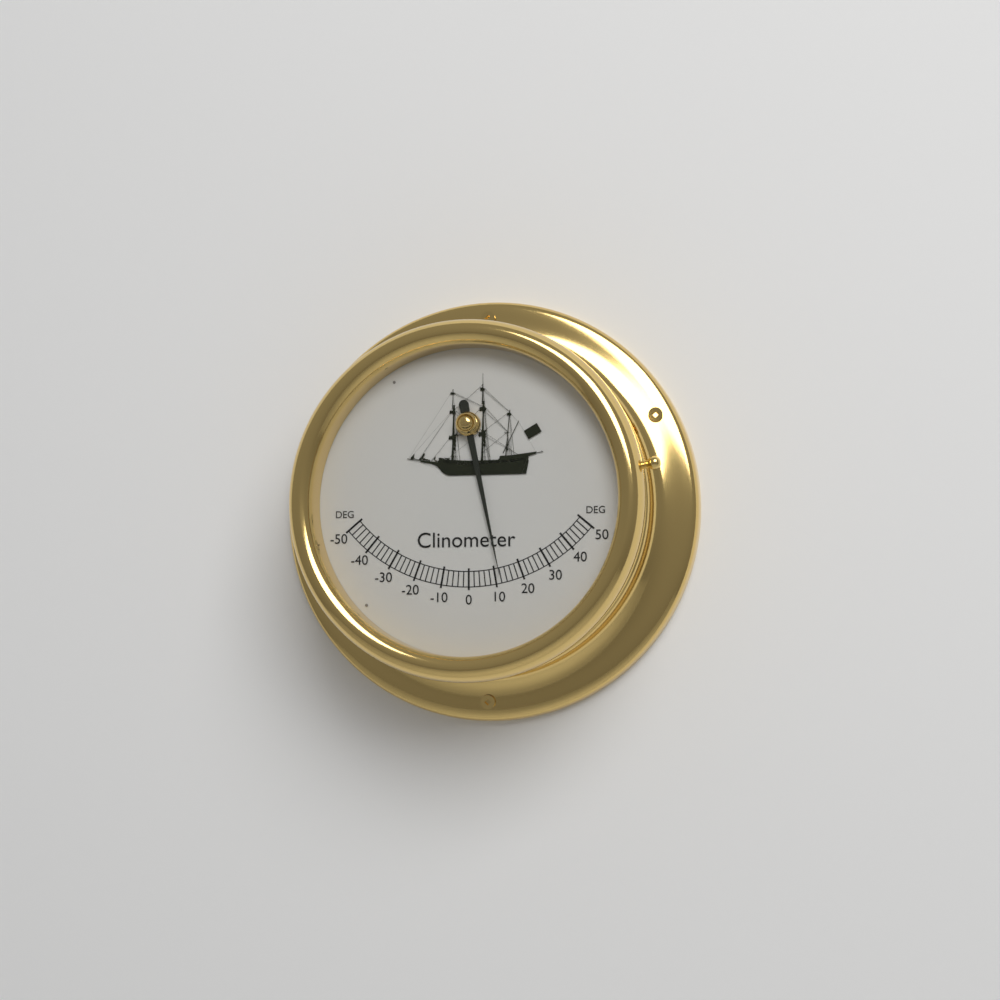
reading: 12 deg
